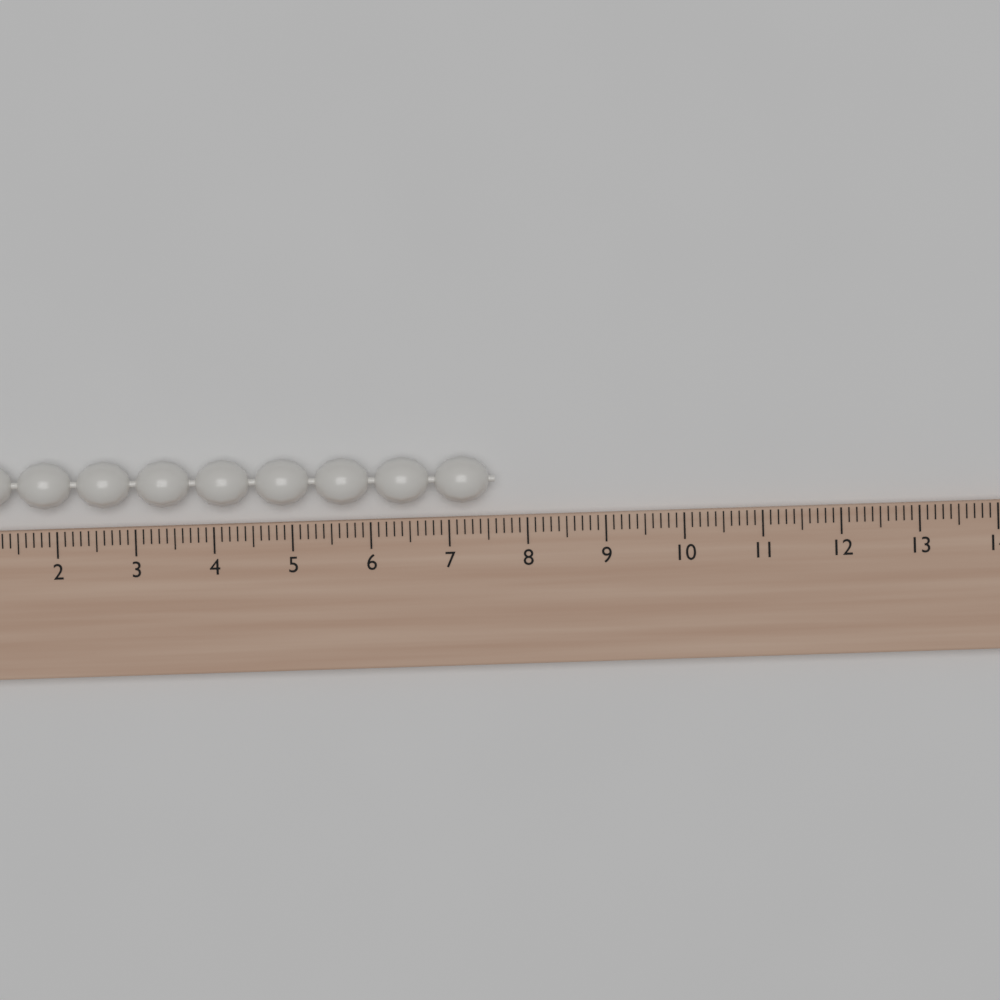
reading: 7.6 (no unit)
